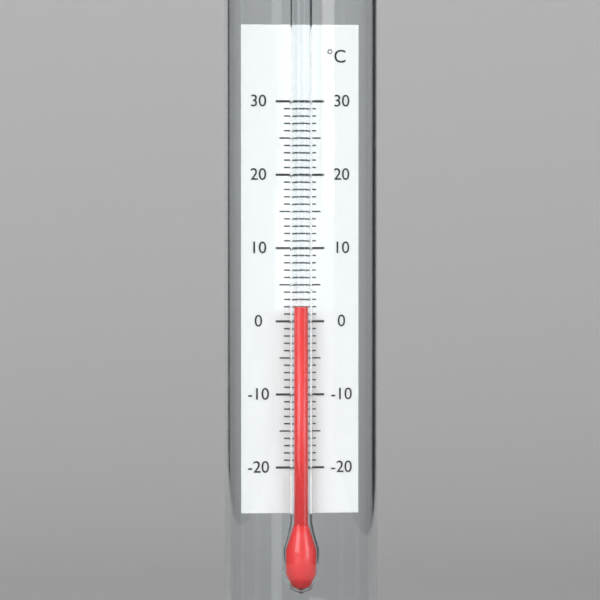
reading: 2 °C
